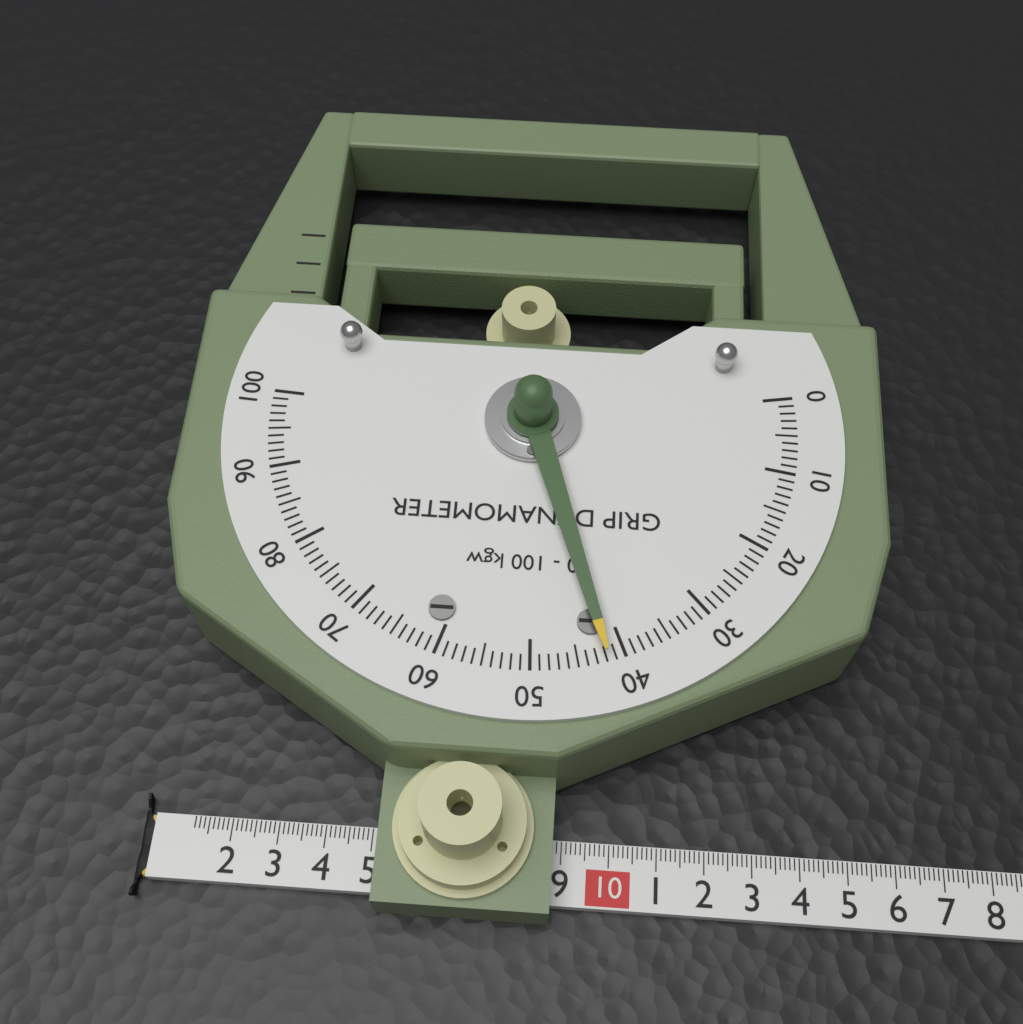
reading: 42 kgw
